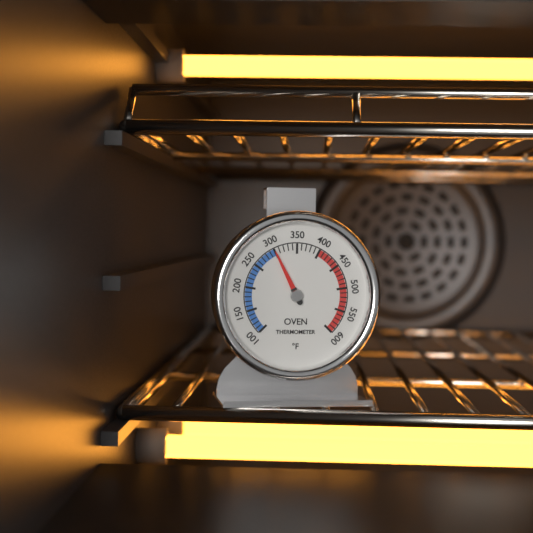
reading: 300 °F
